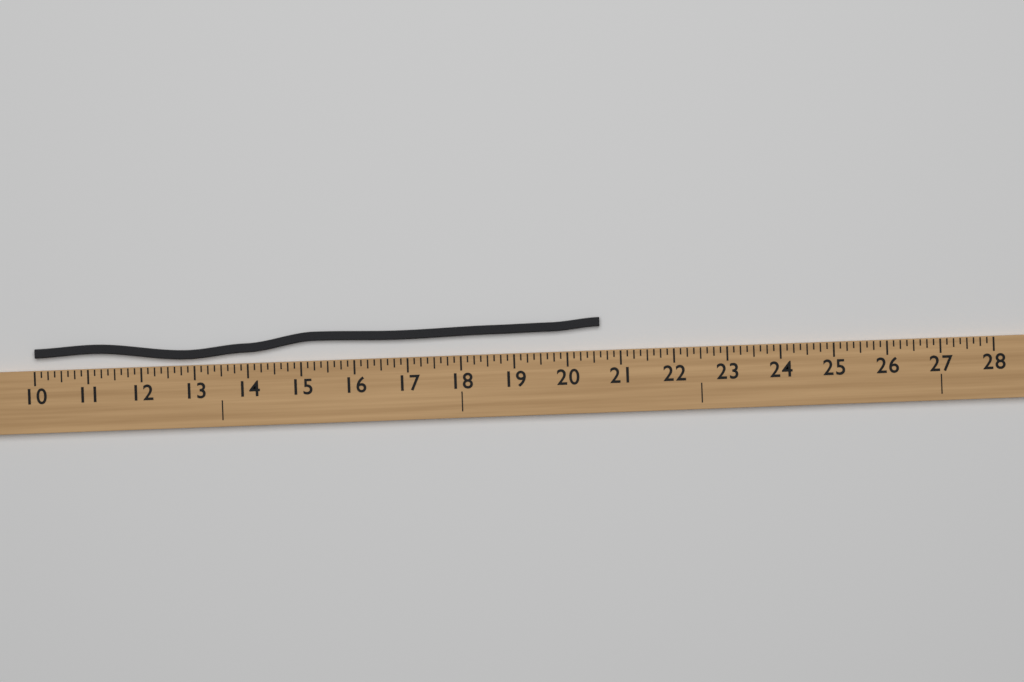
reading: 20.625 (no unit)
